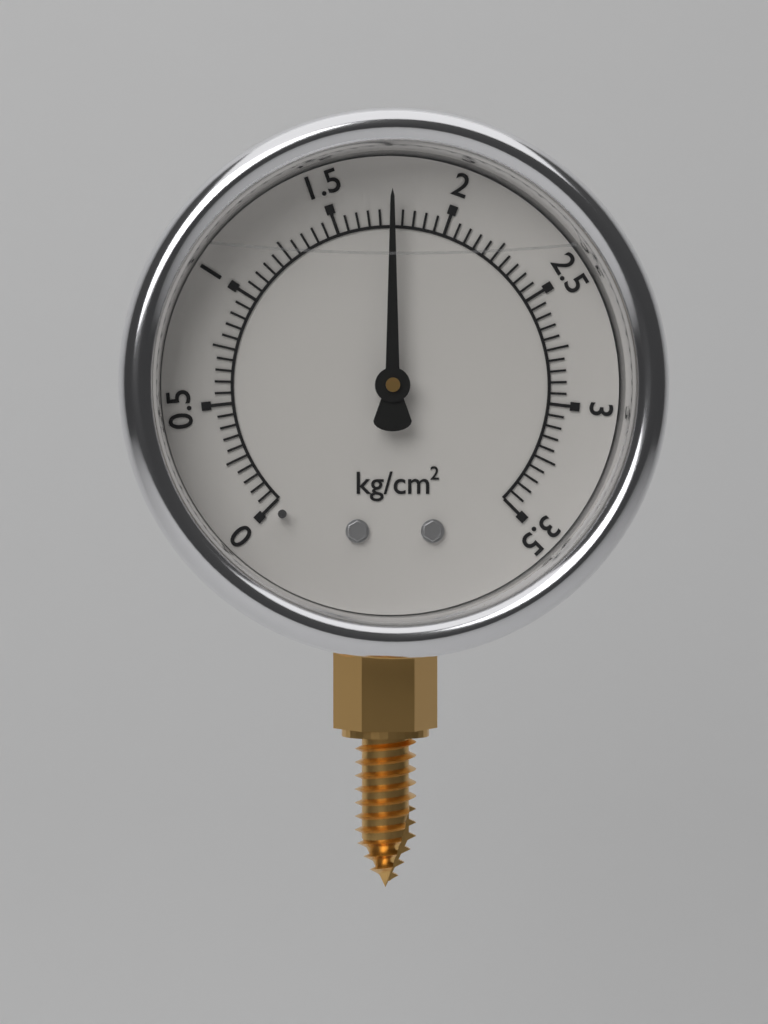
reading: 1.75 kg/cm²
